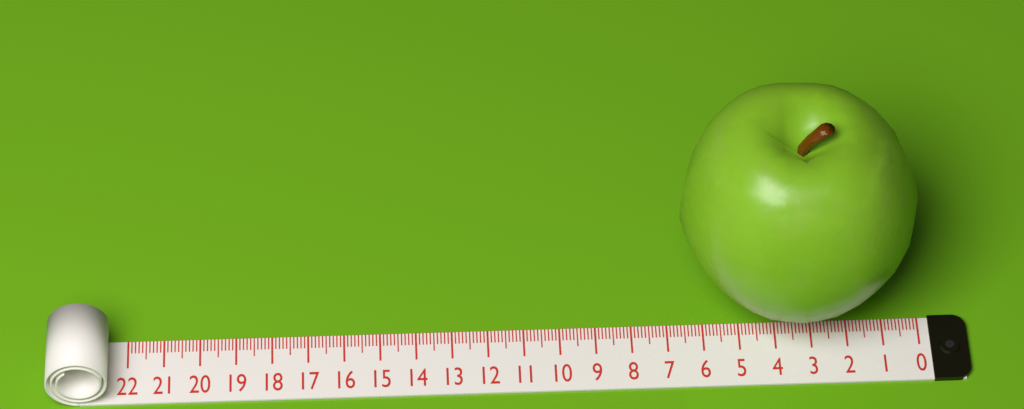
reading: 6.6 (no unit)
